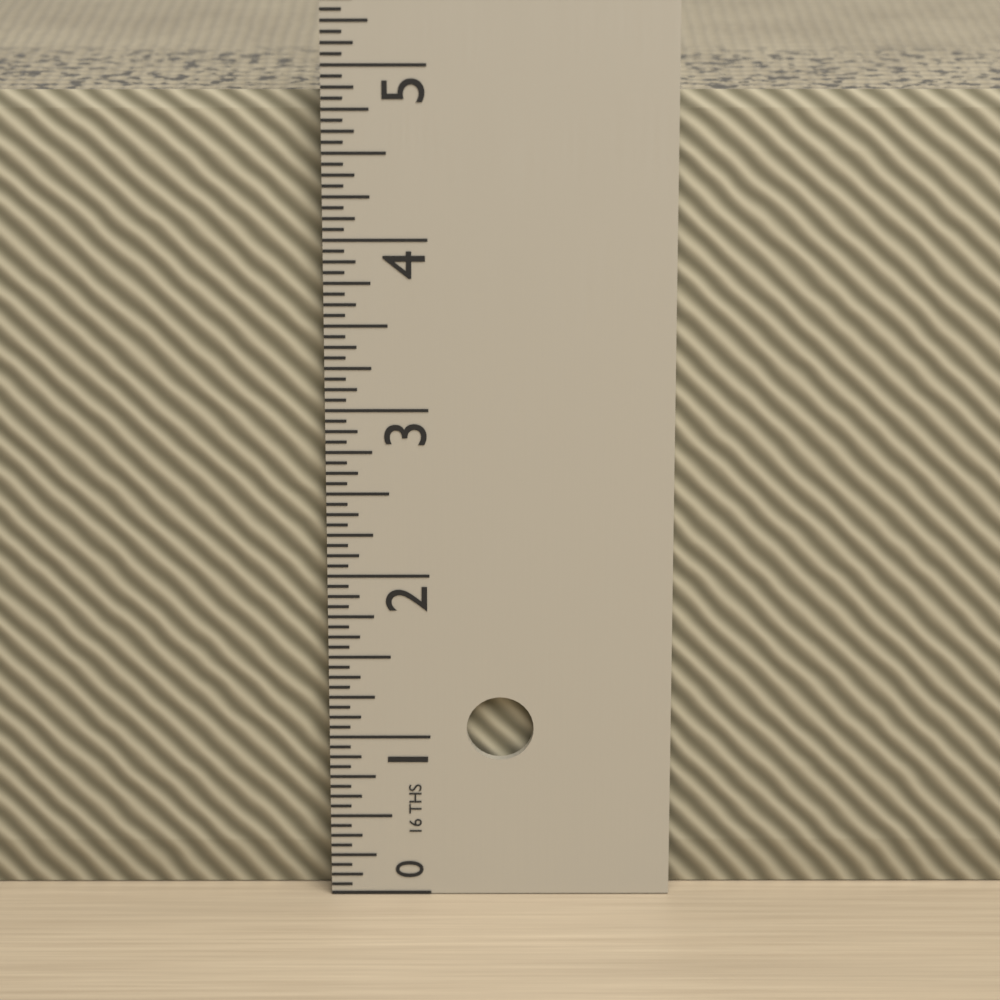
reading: 4.8125 in
